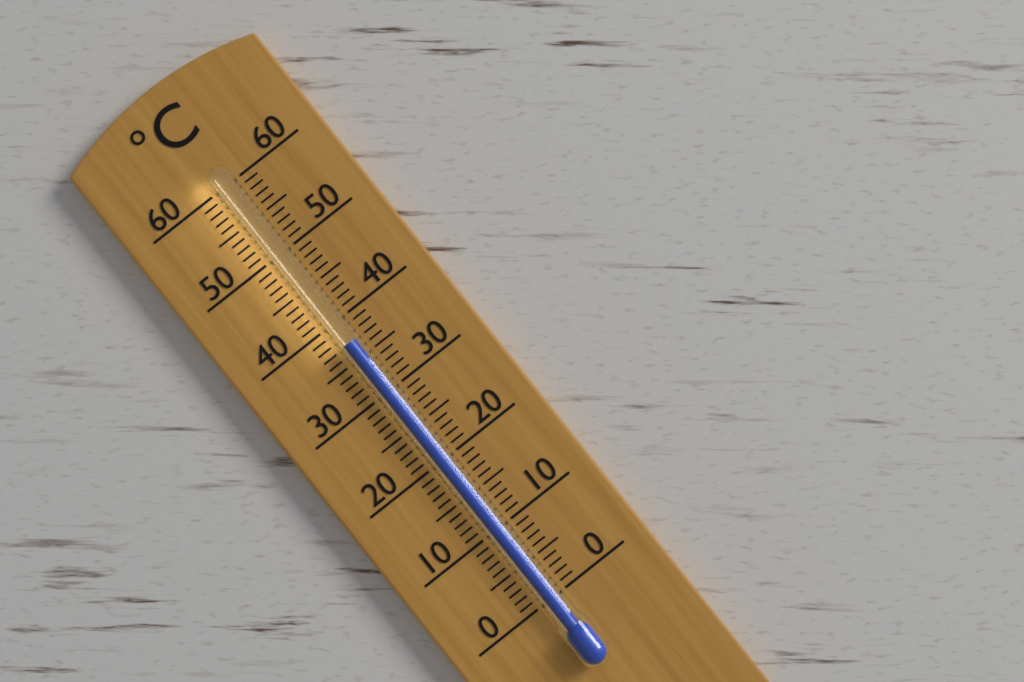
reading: 37 °C
